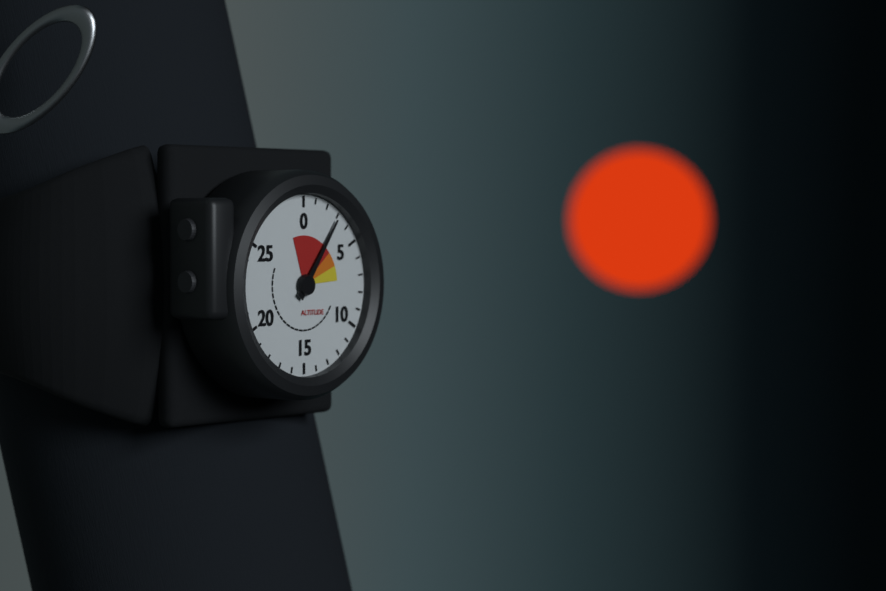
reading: 3 (no unit)
